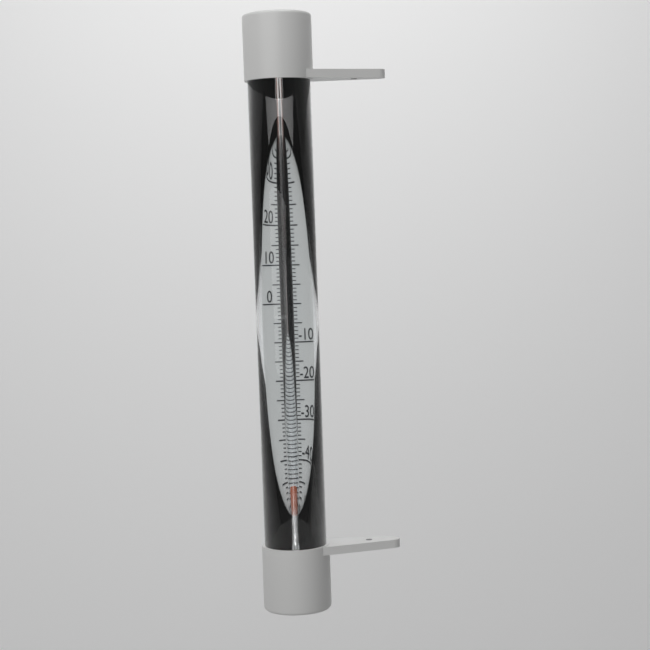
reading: -48 °C
